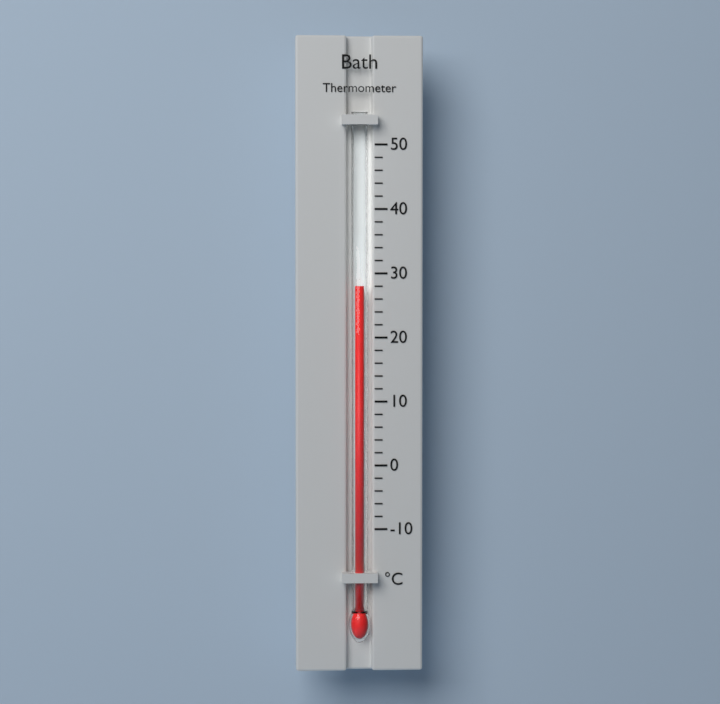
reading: 28 °C
